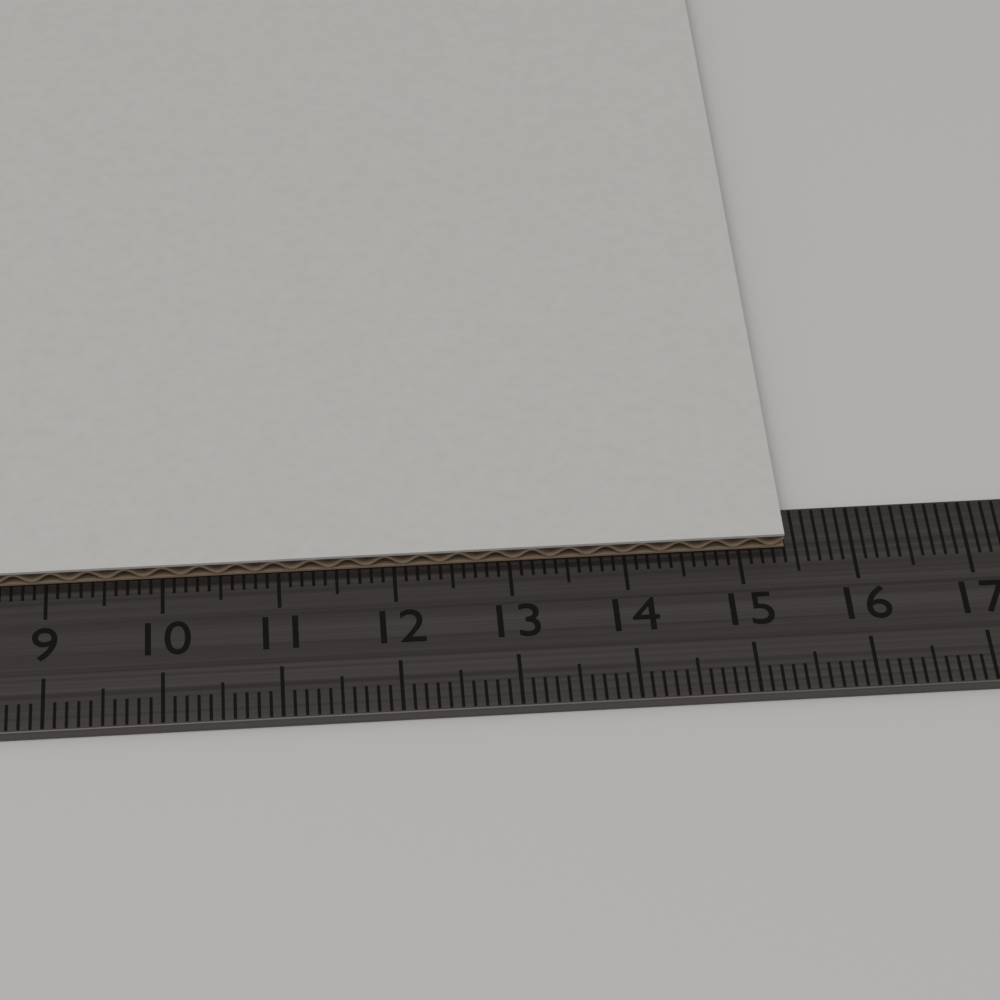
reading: 15.4 cm
